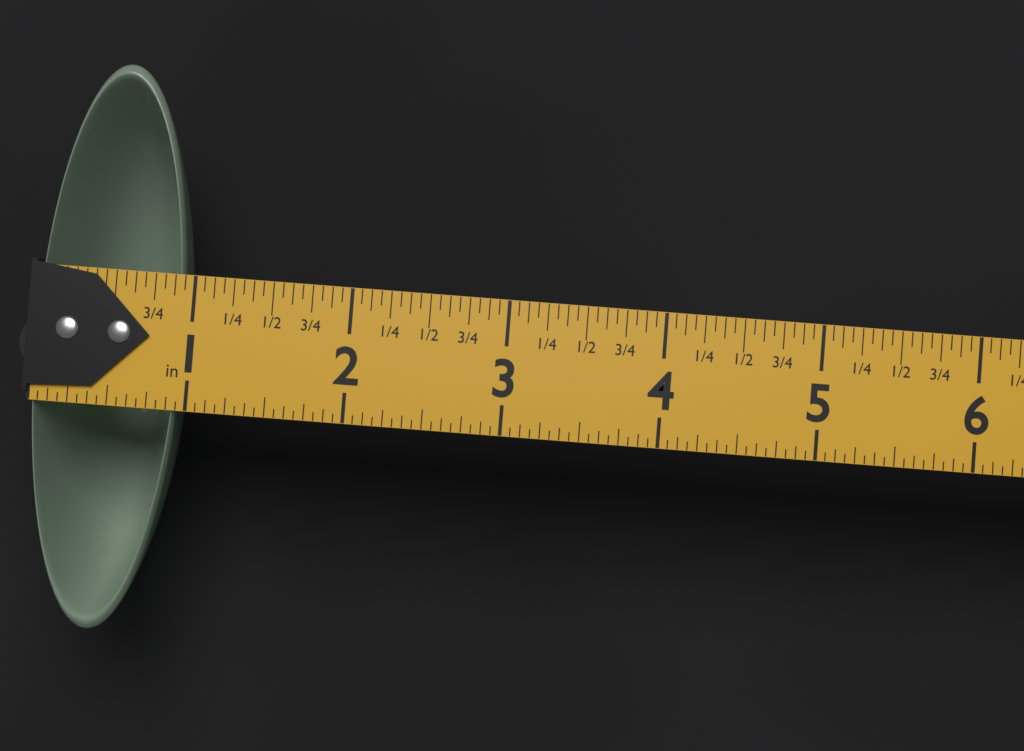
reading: 0.9375 in
